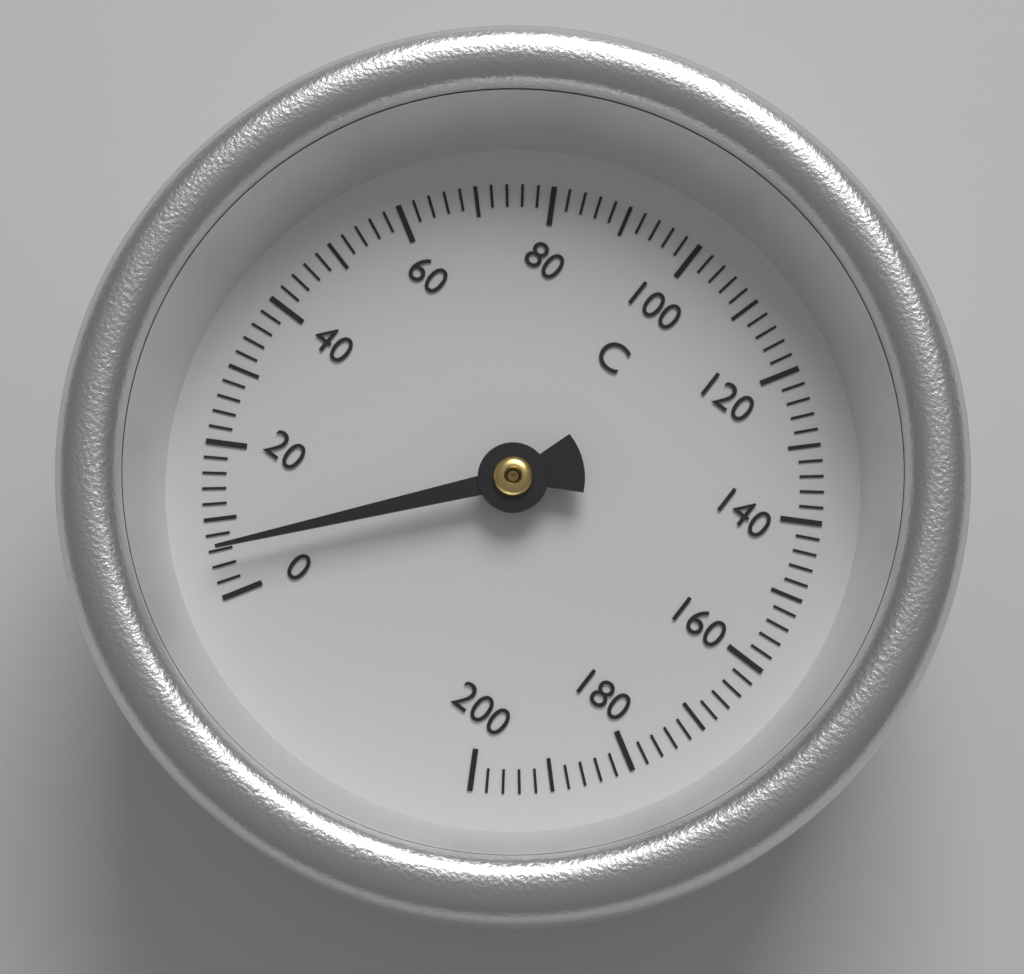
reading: 6 °C
